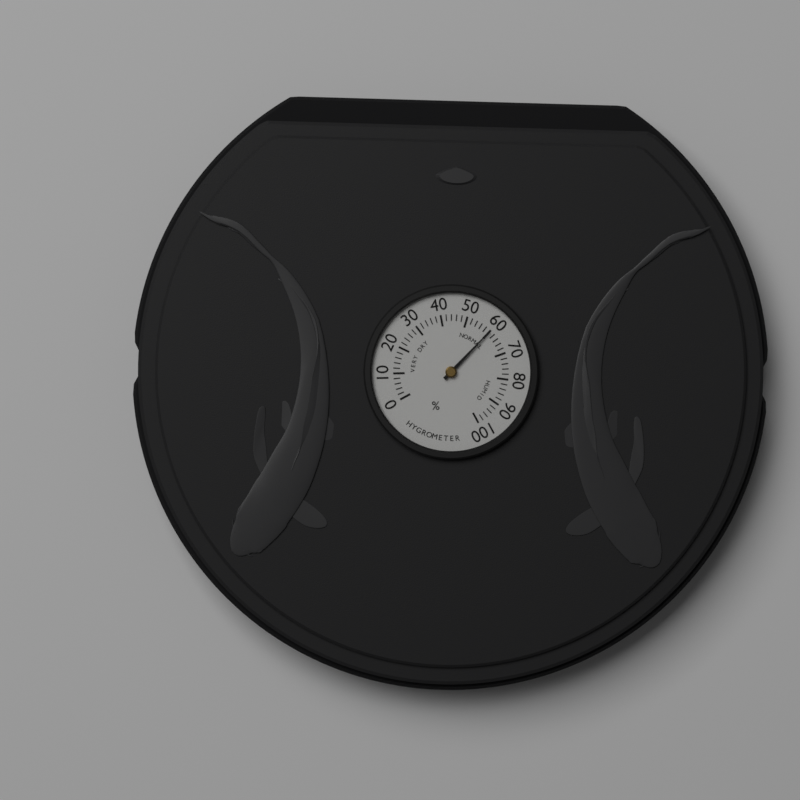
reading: 60 %
